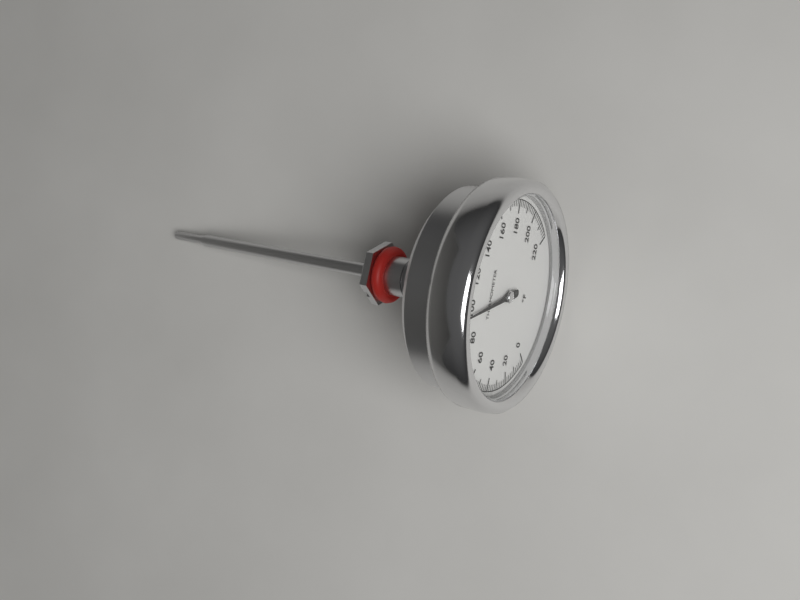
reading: 96 °F
